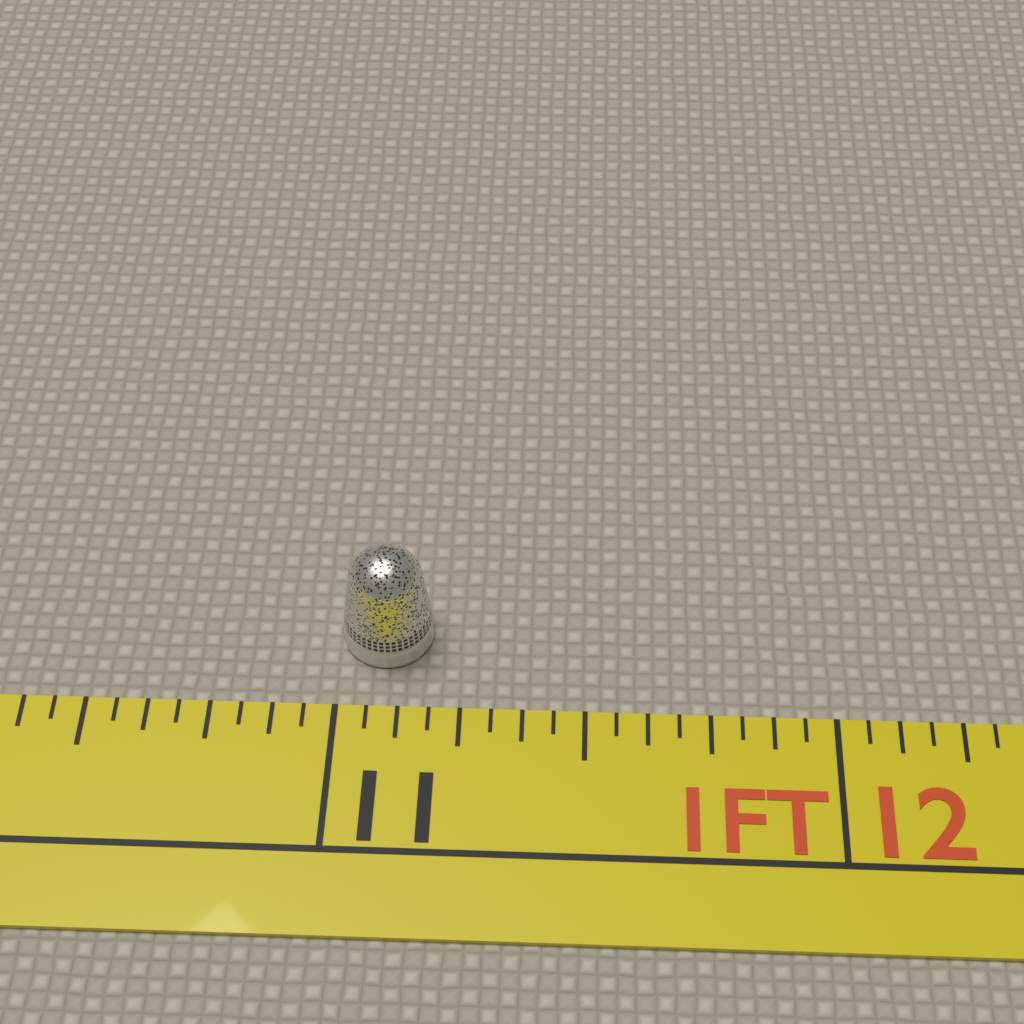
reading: 11.1875 in
